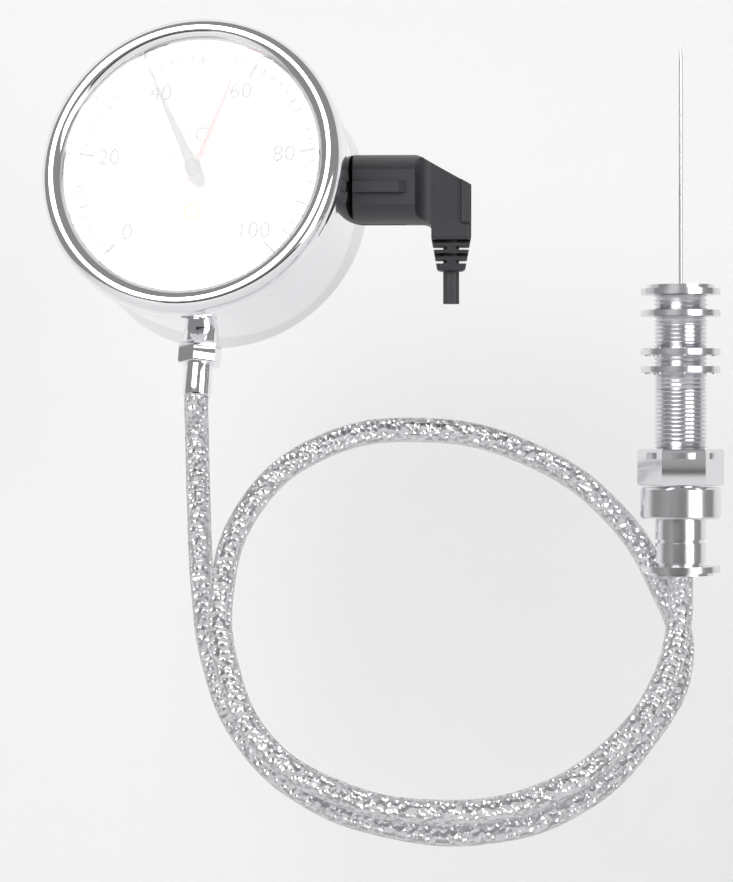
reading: 40 °C
